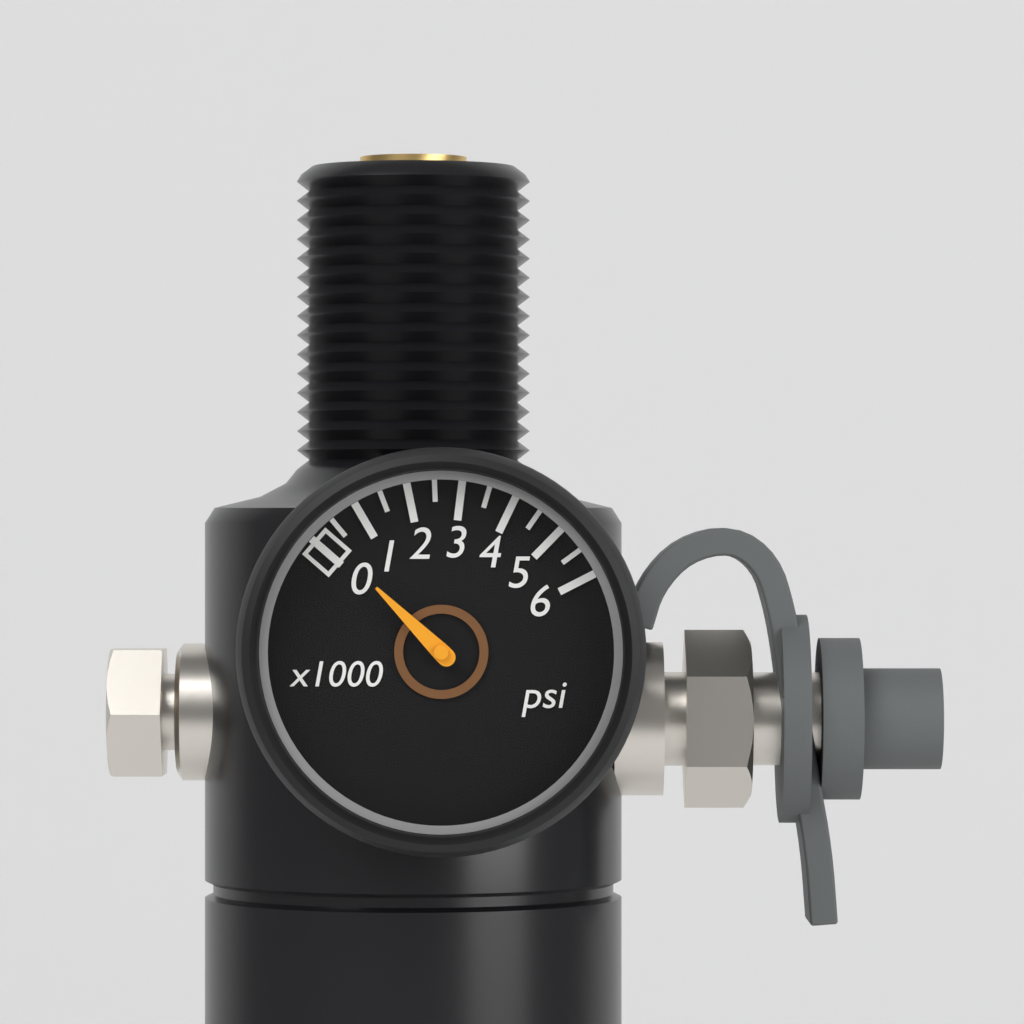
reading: 200 psi
